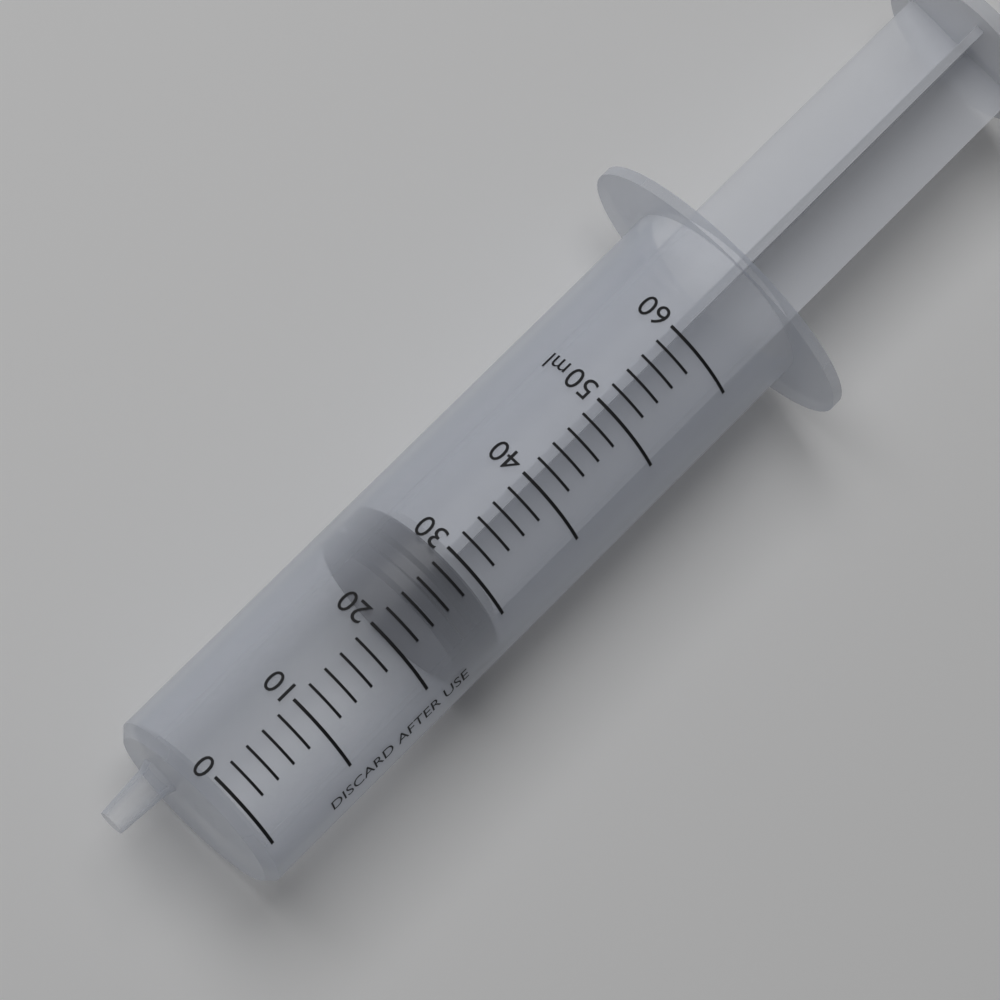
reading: 24 ml
